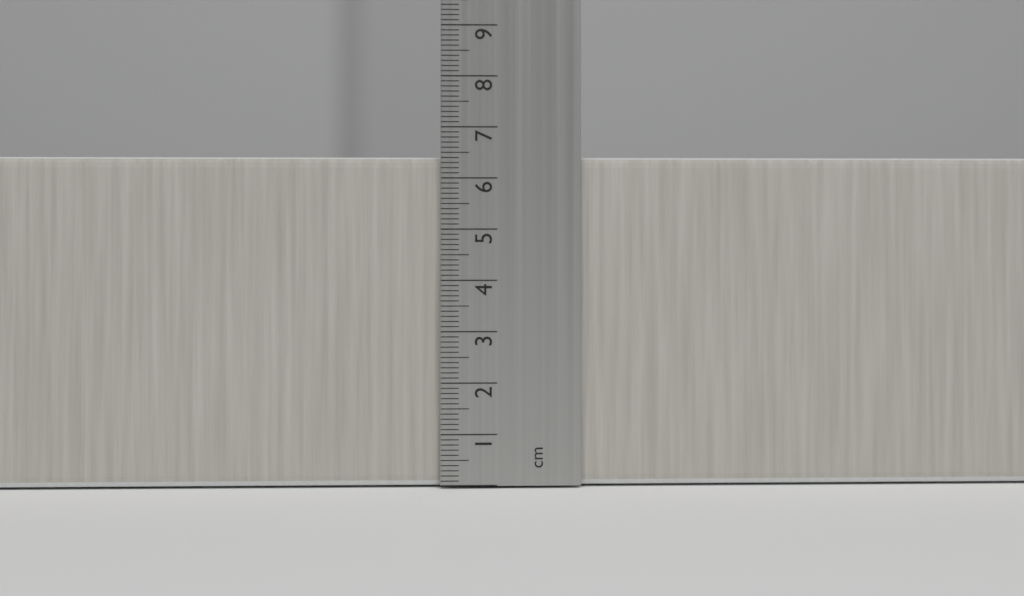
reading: 6.4 cm
